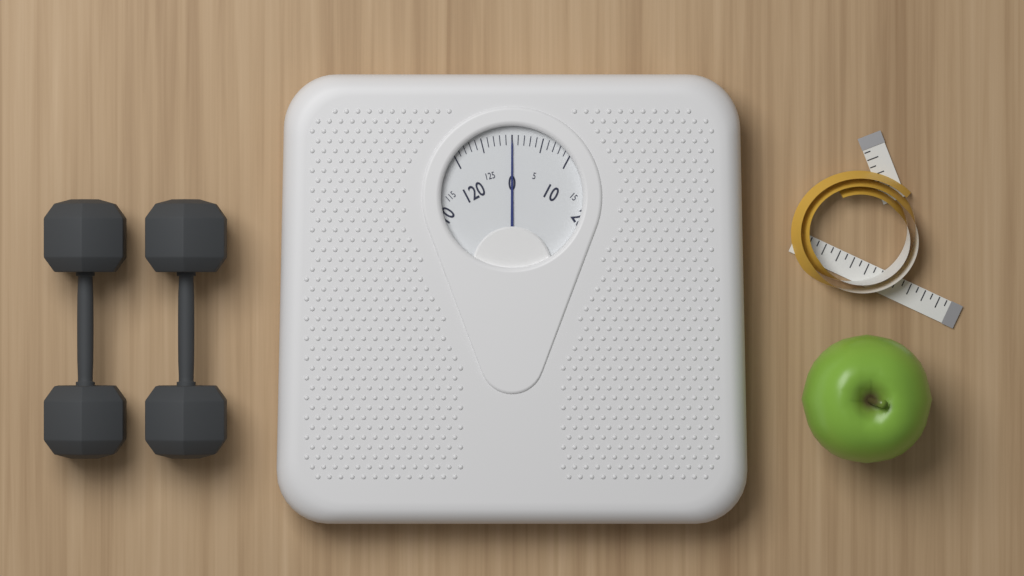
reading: 0 (no unit)
